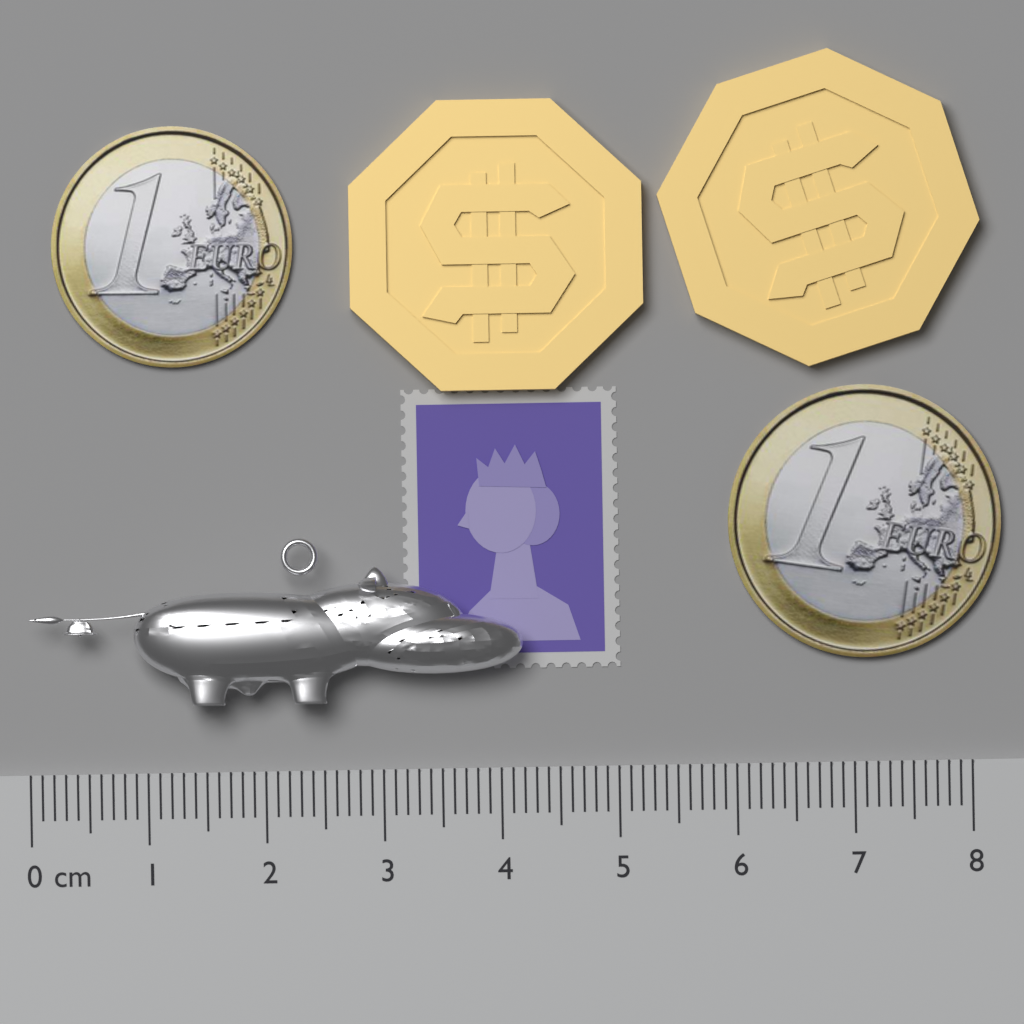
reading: 4.2 cm
